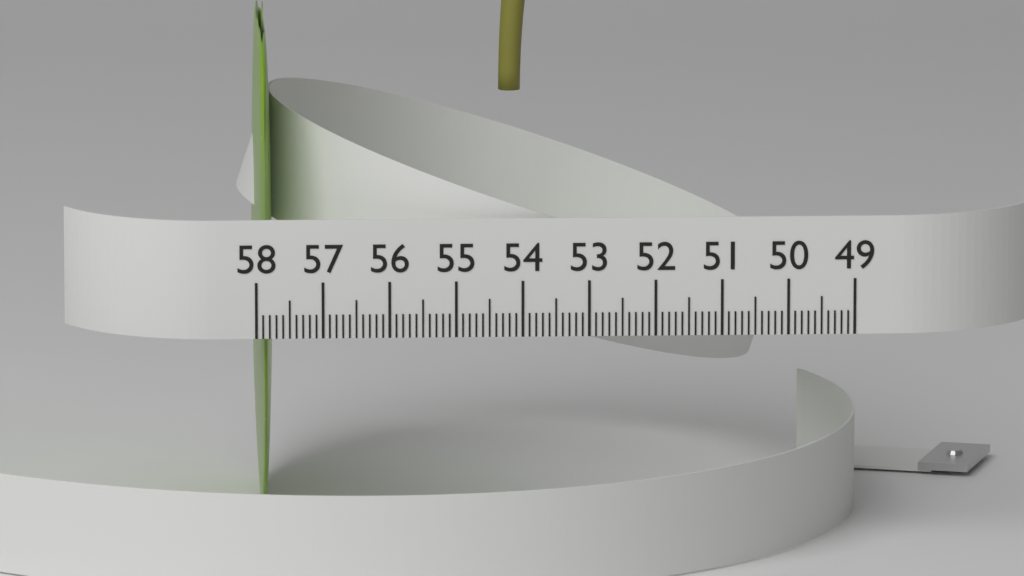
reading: 57.7 (no unit)
